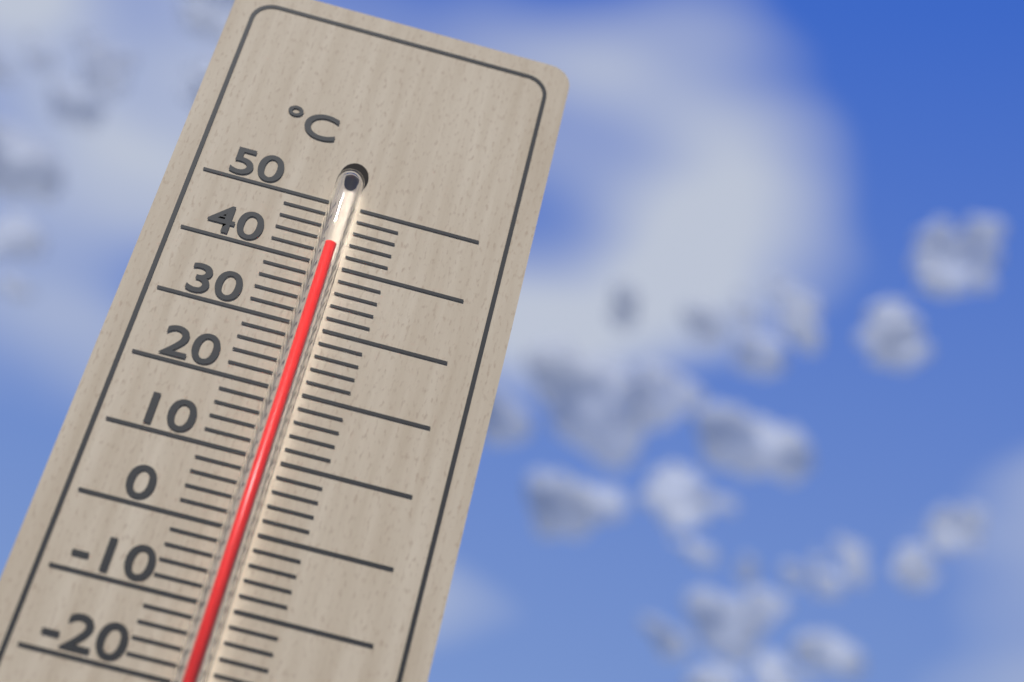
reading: 42 °C
